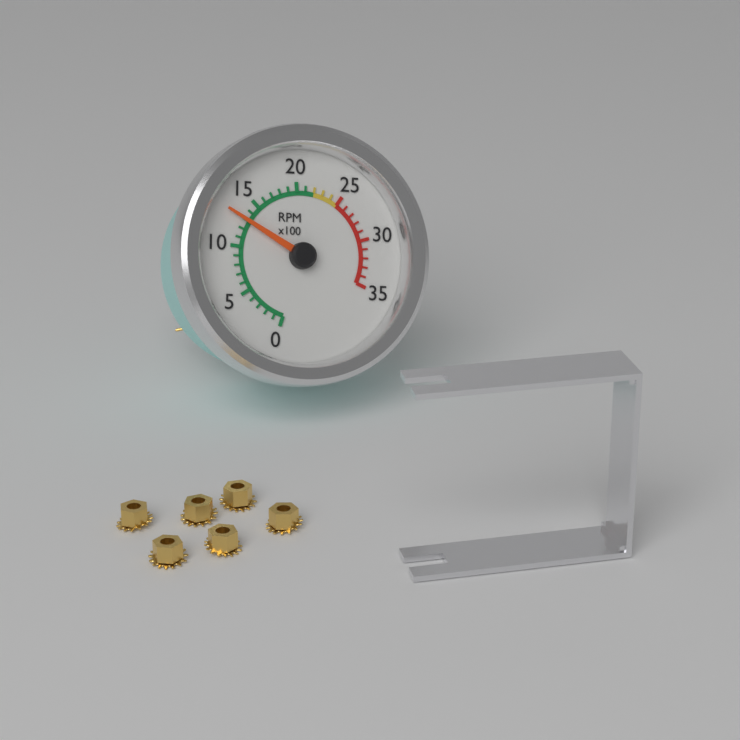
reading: 1300 RPM
